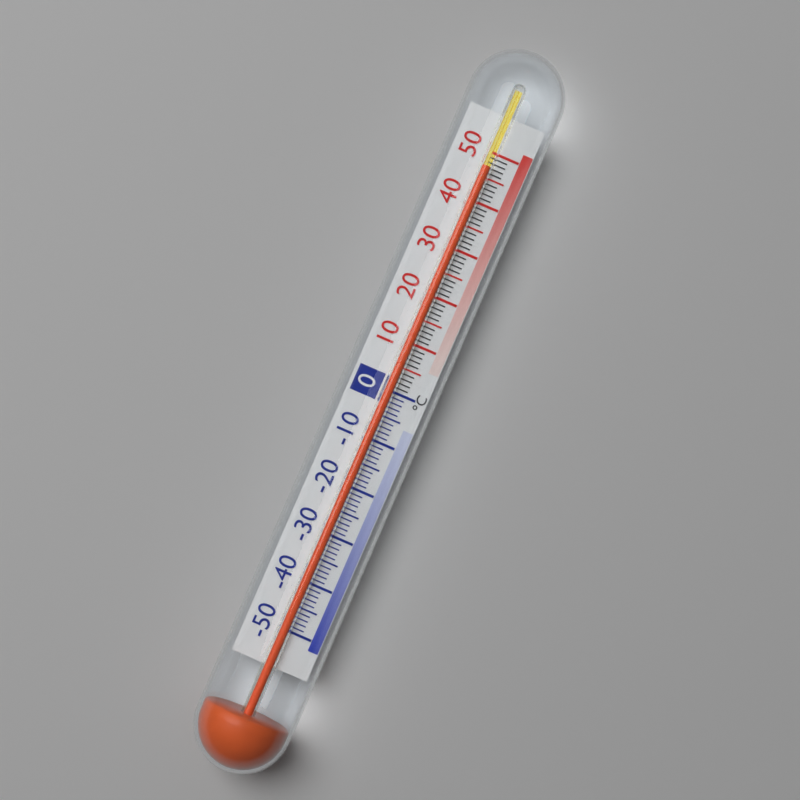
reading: 47 °C
